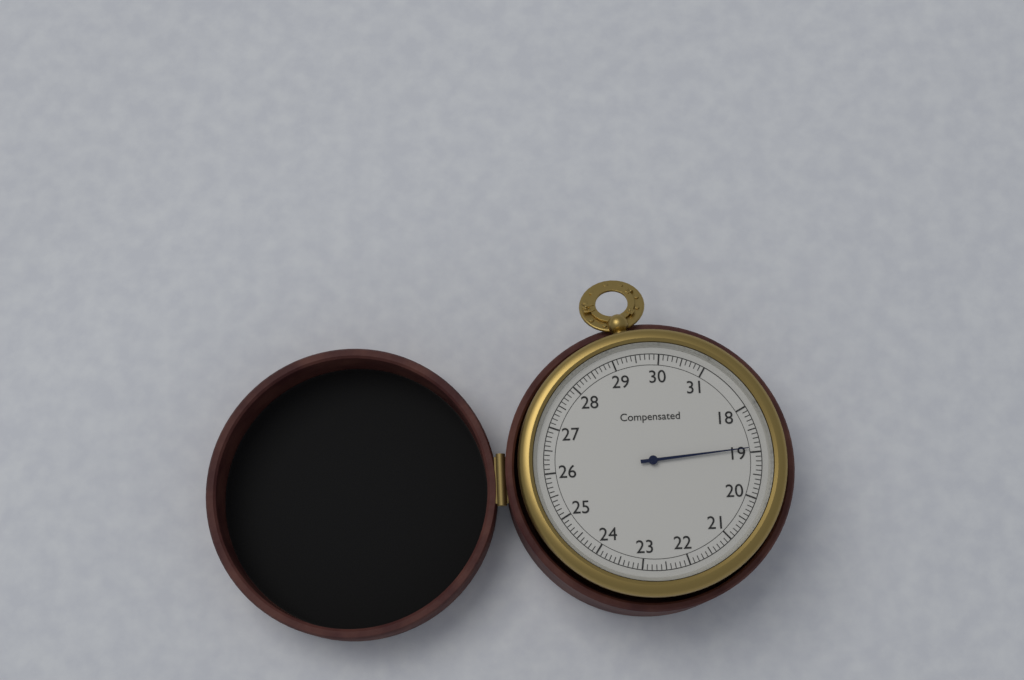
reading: 18.9 (no unit)
